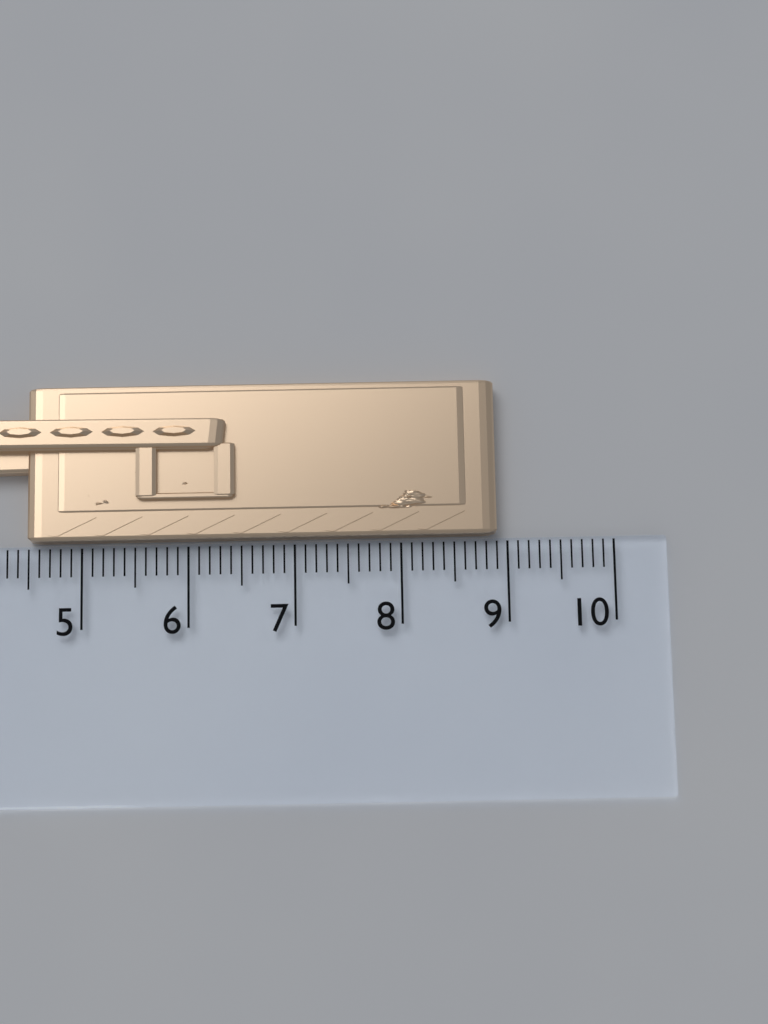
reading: 8.9 cm
